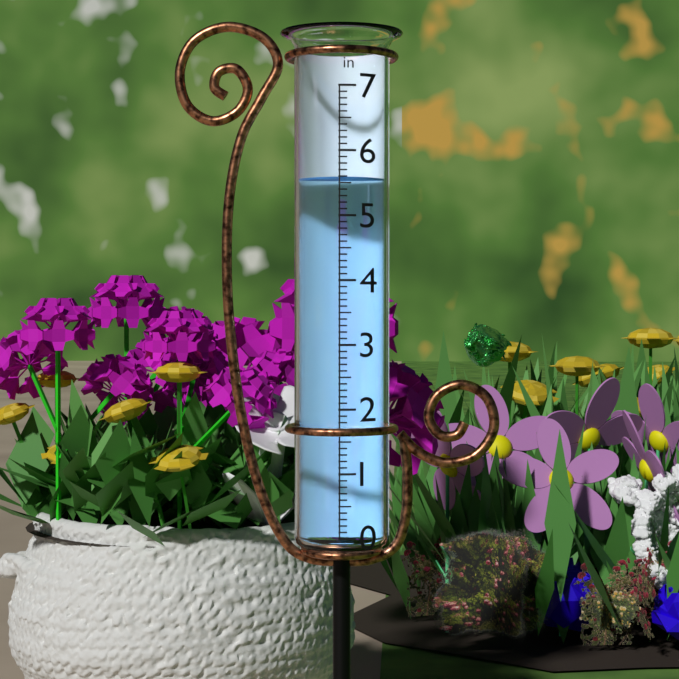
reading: 5.6 in
